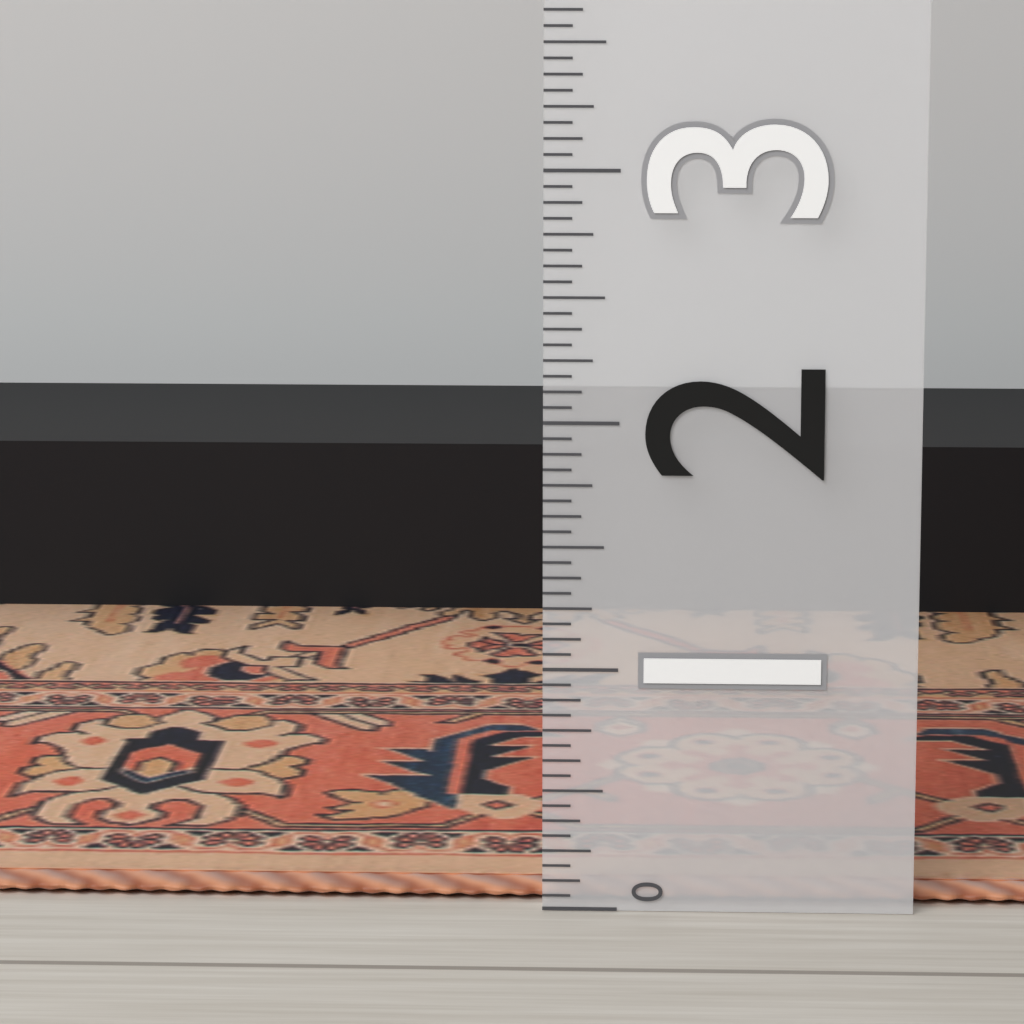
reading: 0.0625 (no unit)
